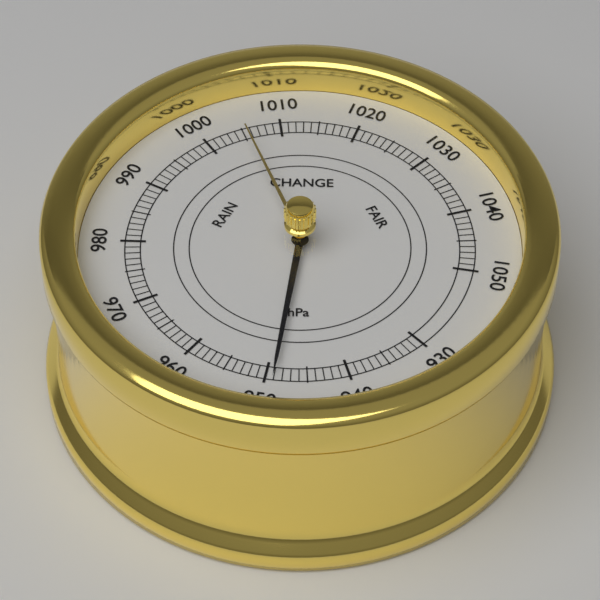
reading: 949 hPa
